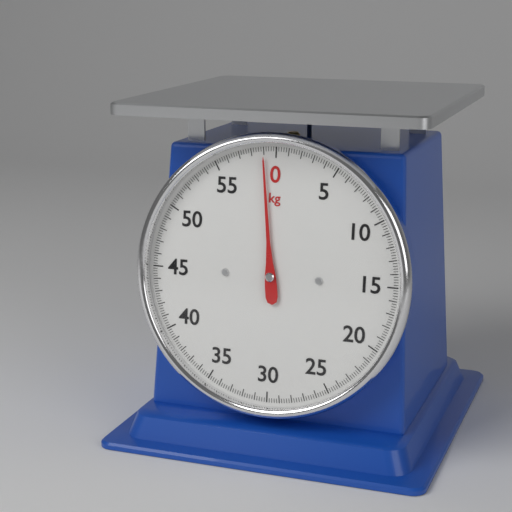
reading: 59.0 kg
